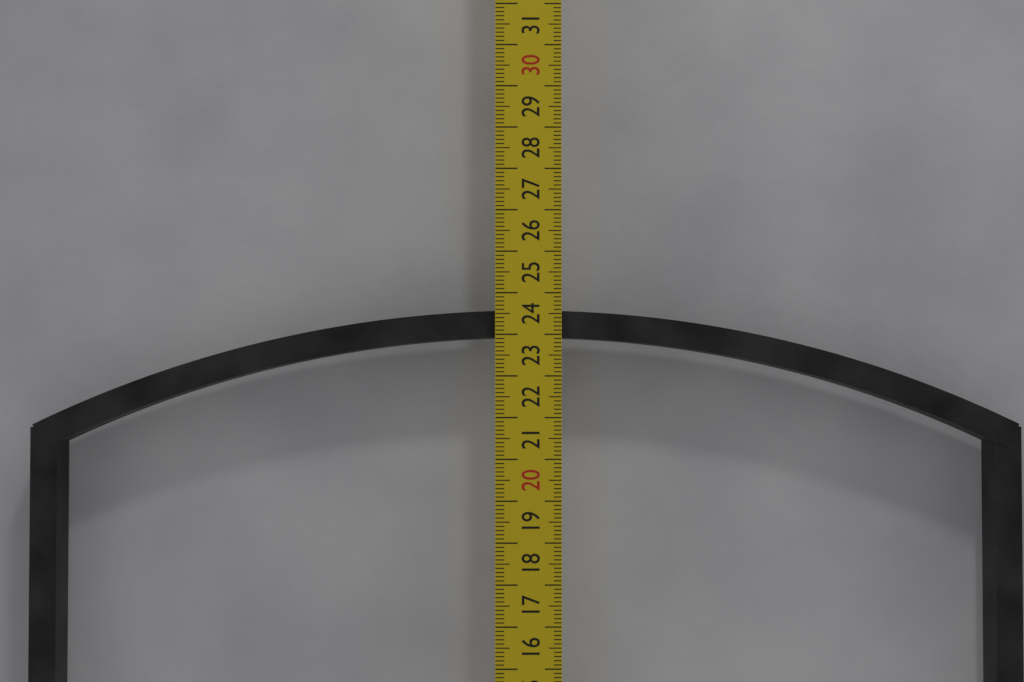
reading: 23.6 cm
